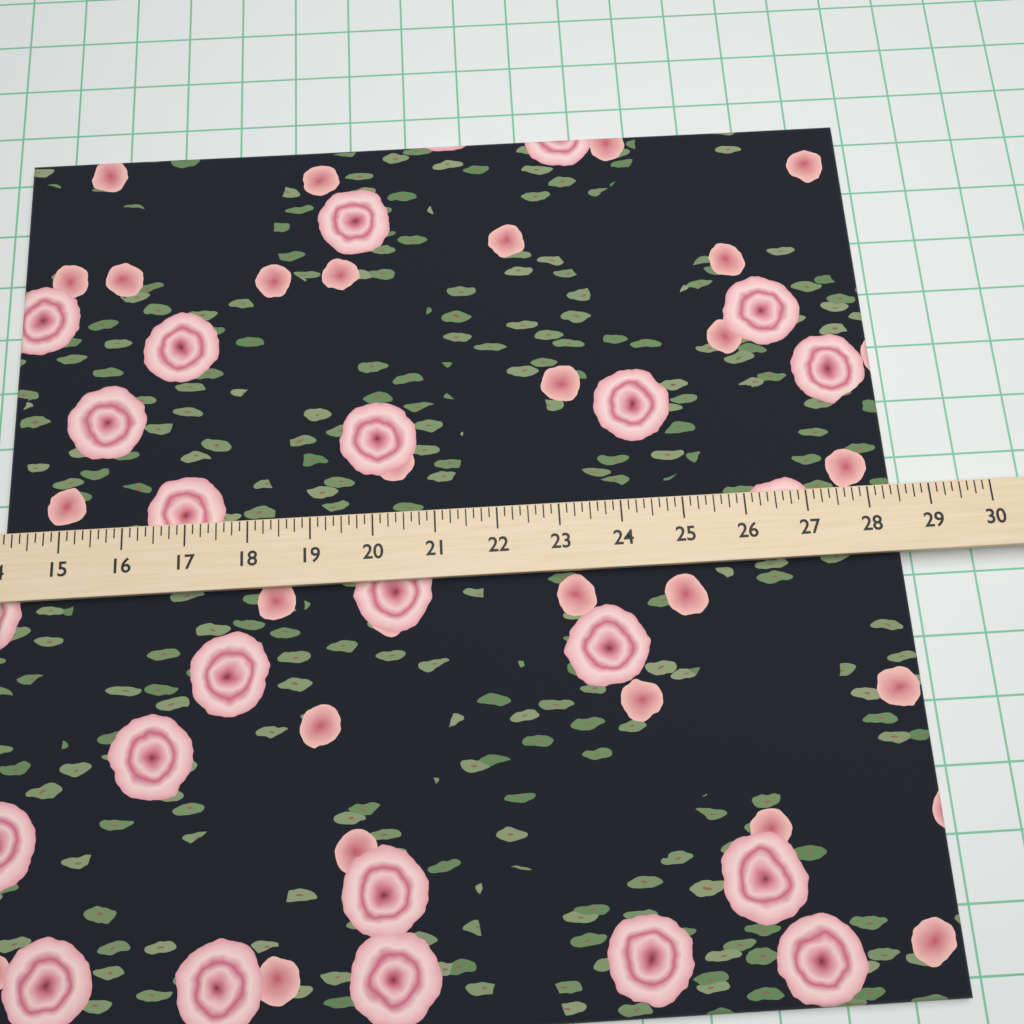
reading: 28.500 (no unit)
